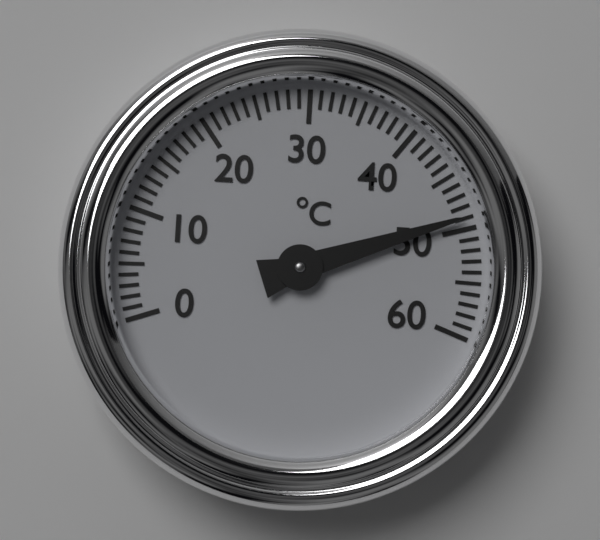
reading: 49 °C
